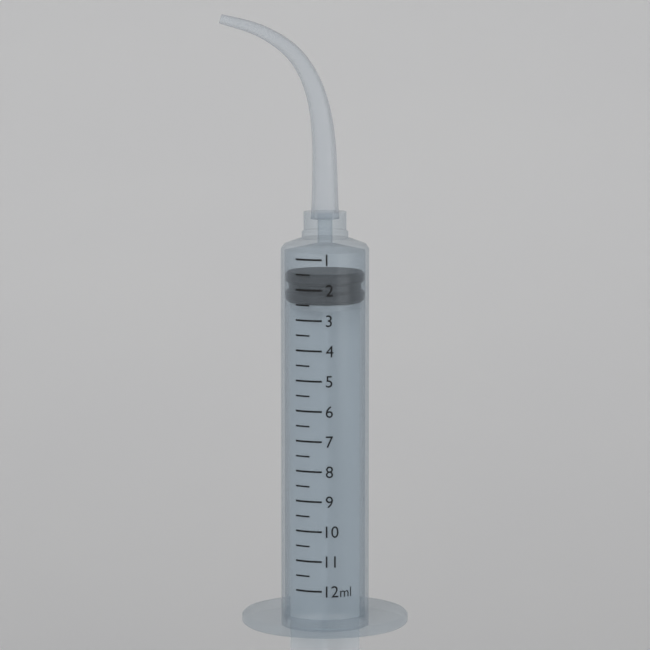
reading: 1.5 ml
